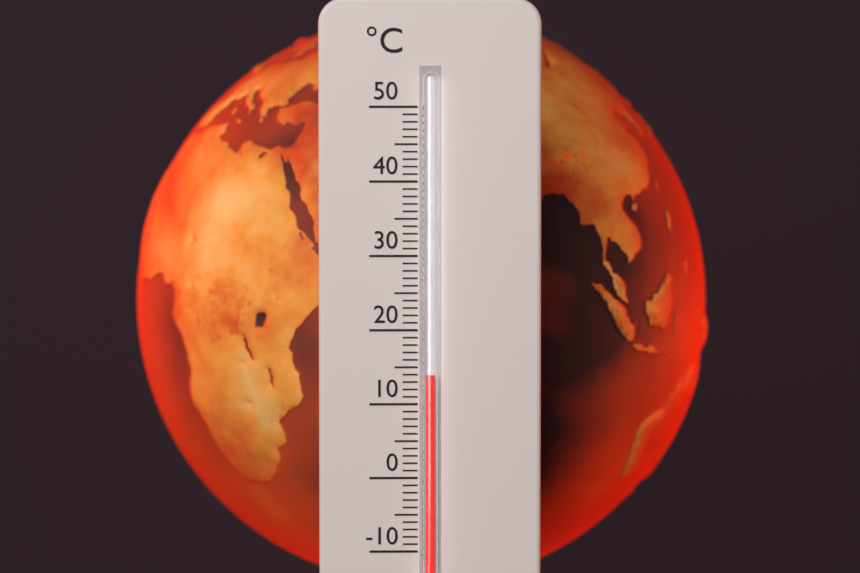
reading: 14 °C
